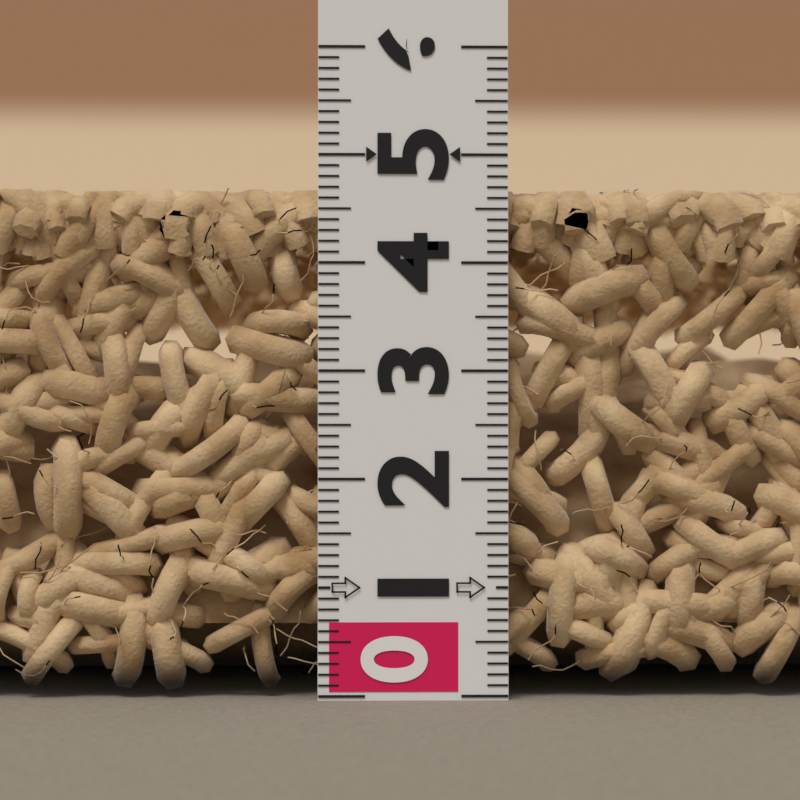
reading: 4.7 (no unit)
